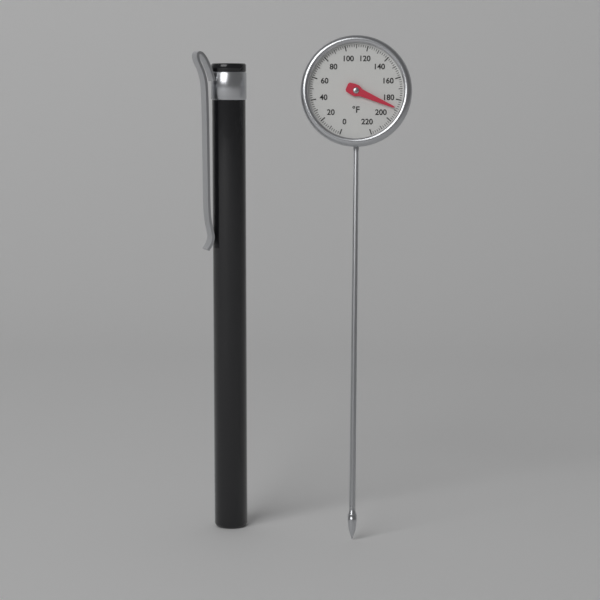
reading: 188 °F
